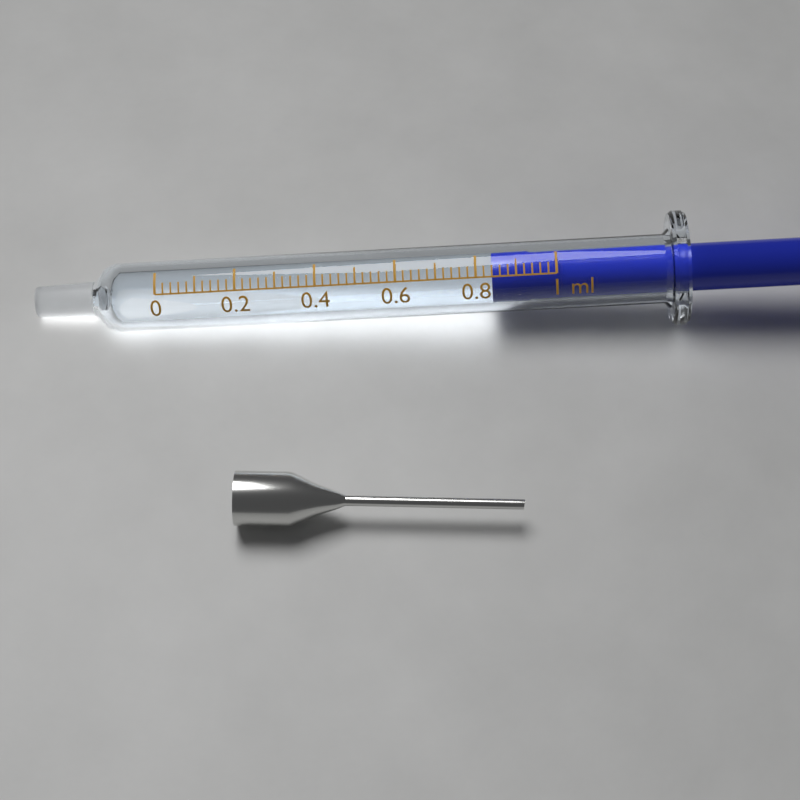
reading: 0.84 ml
